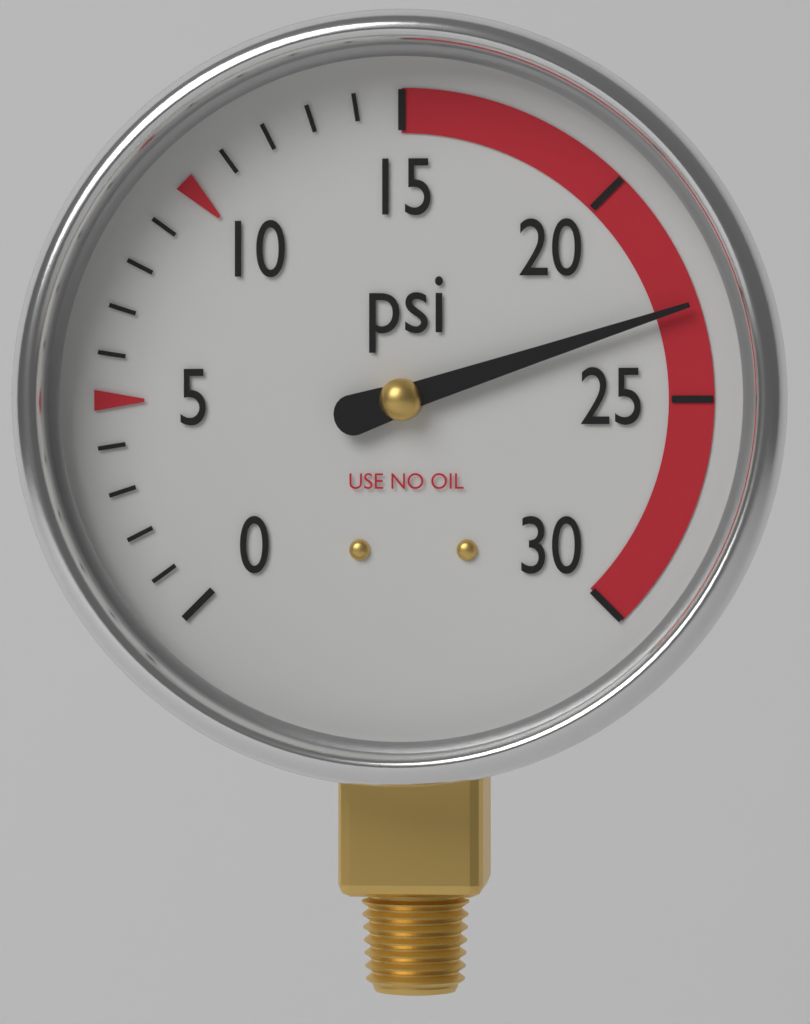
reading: 23 psi
